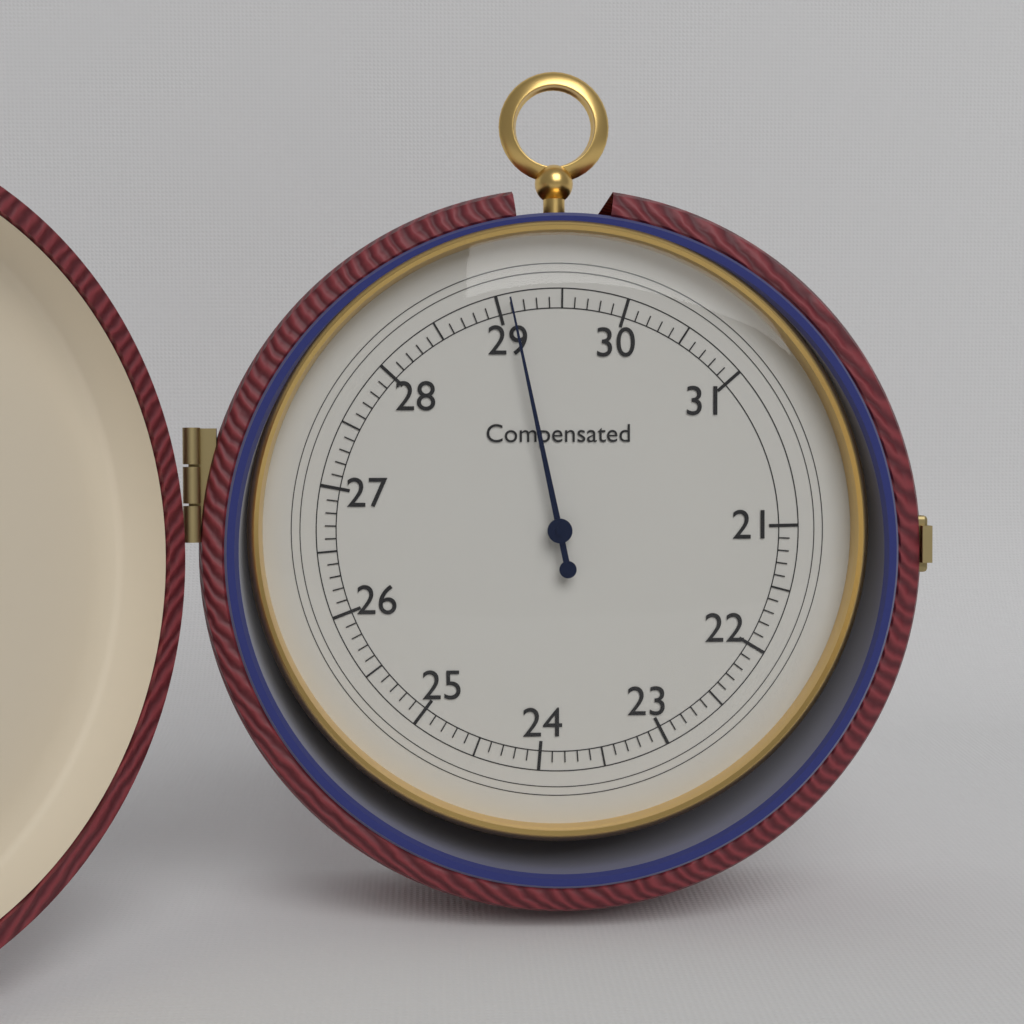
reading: 29.1 (no unit)
